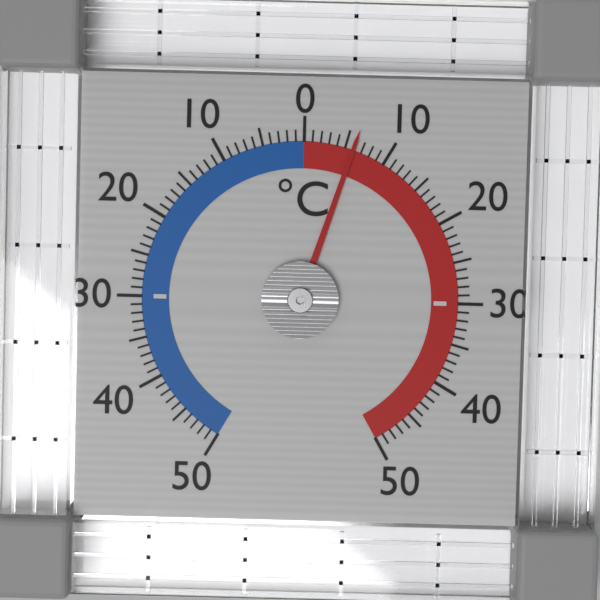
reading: 6 °C
